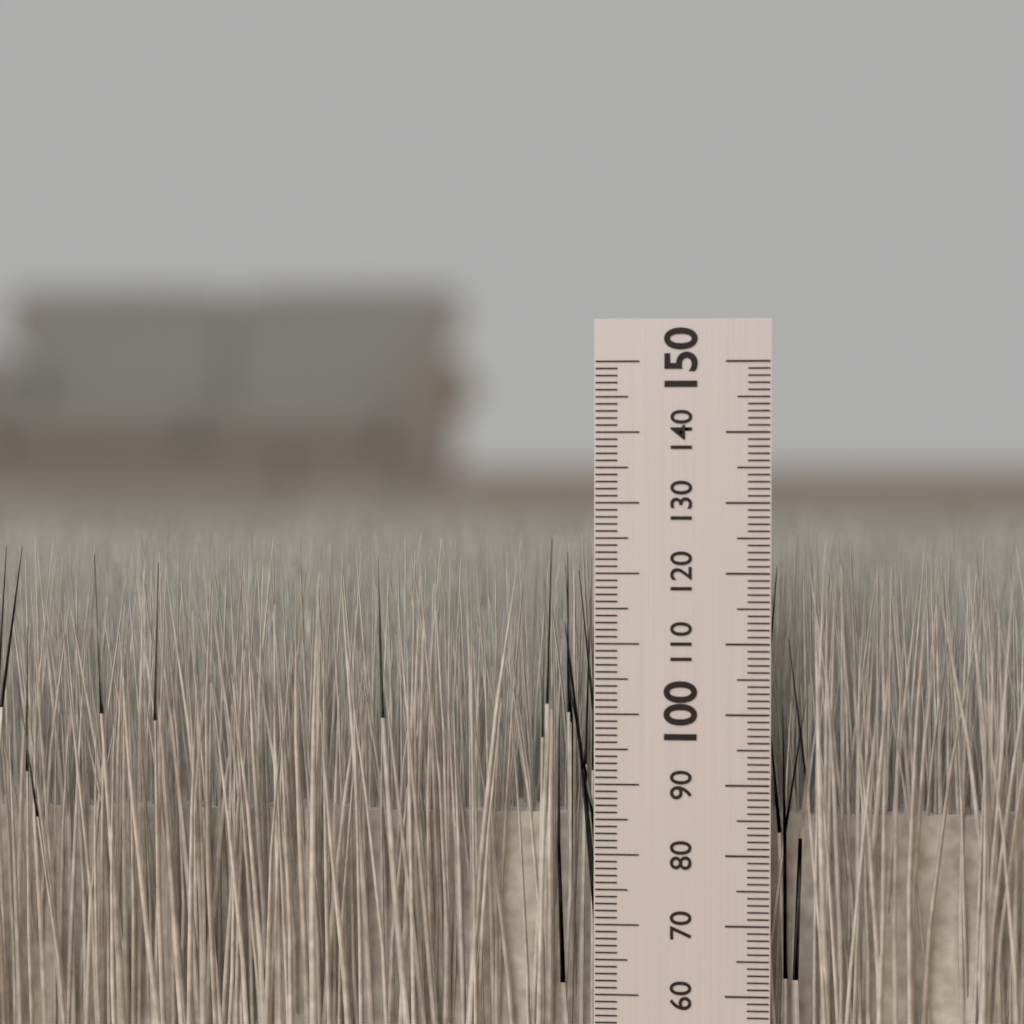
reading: 125 mm
